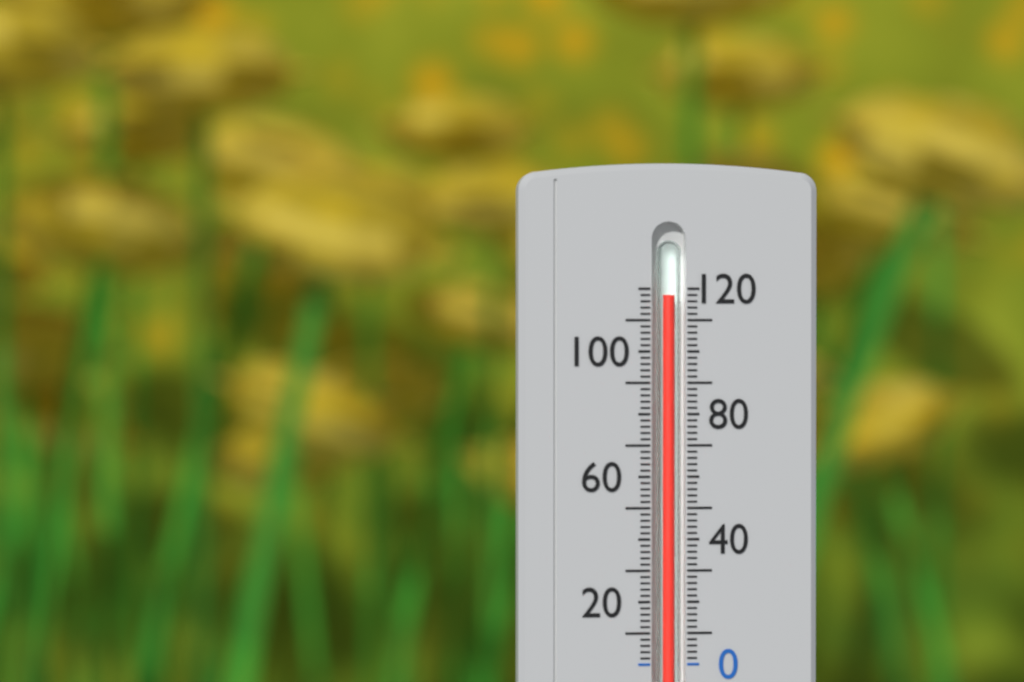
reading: 118 (no unit)
